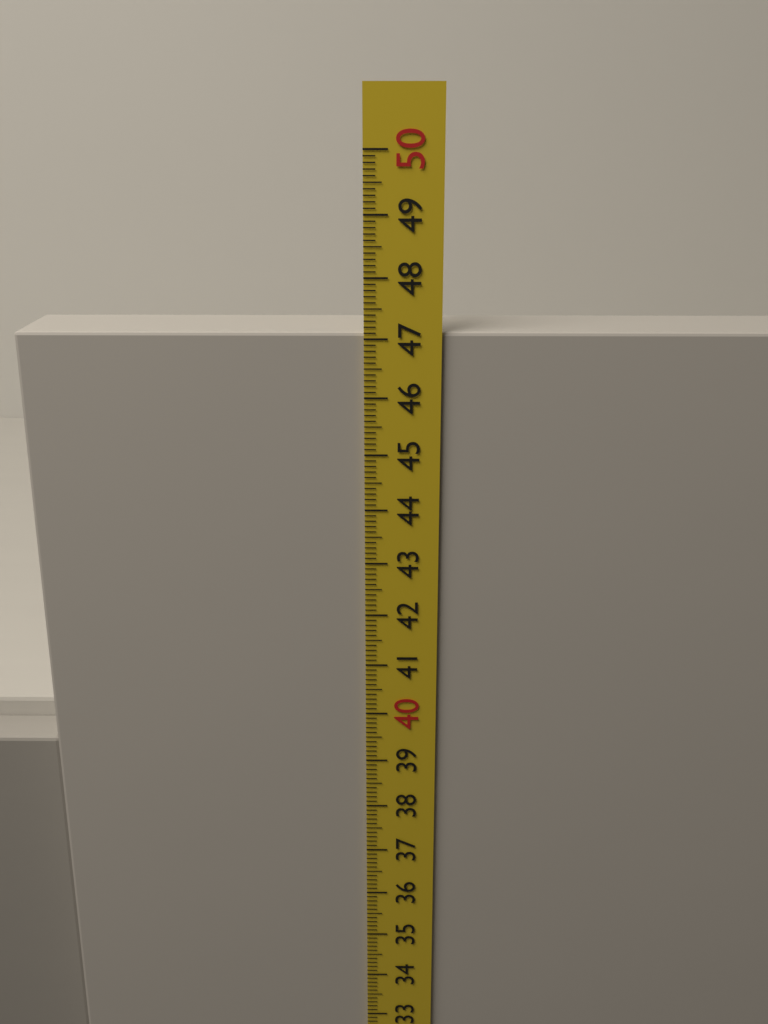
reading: 47.1 cm
